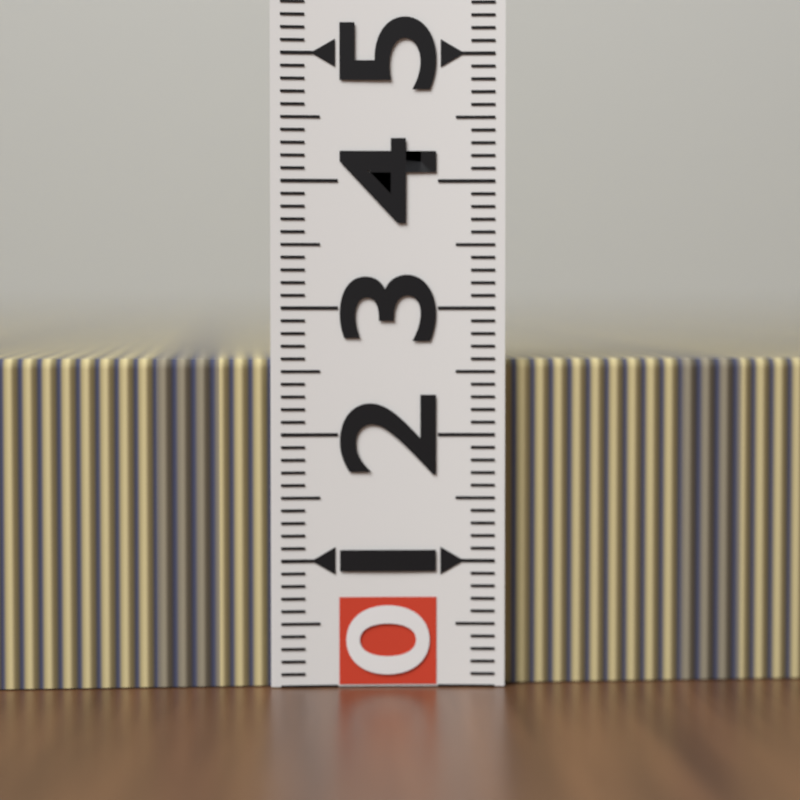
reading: 2.6 (no unit)
